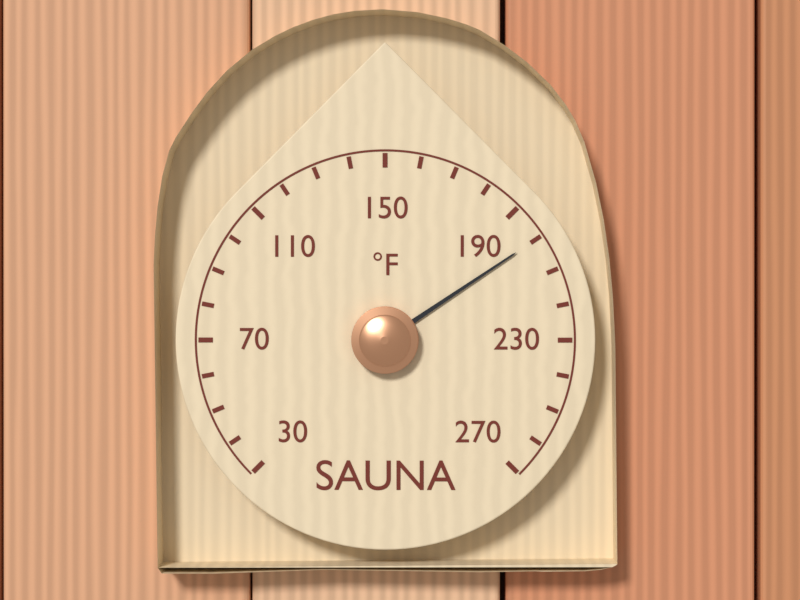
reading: 200 °F
